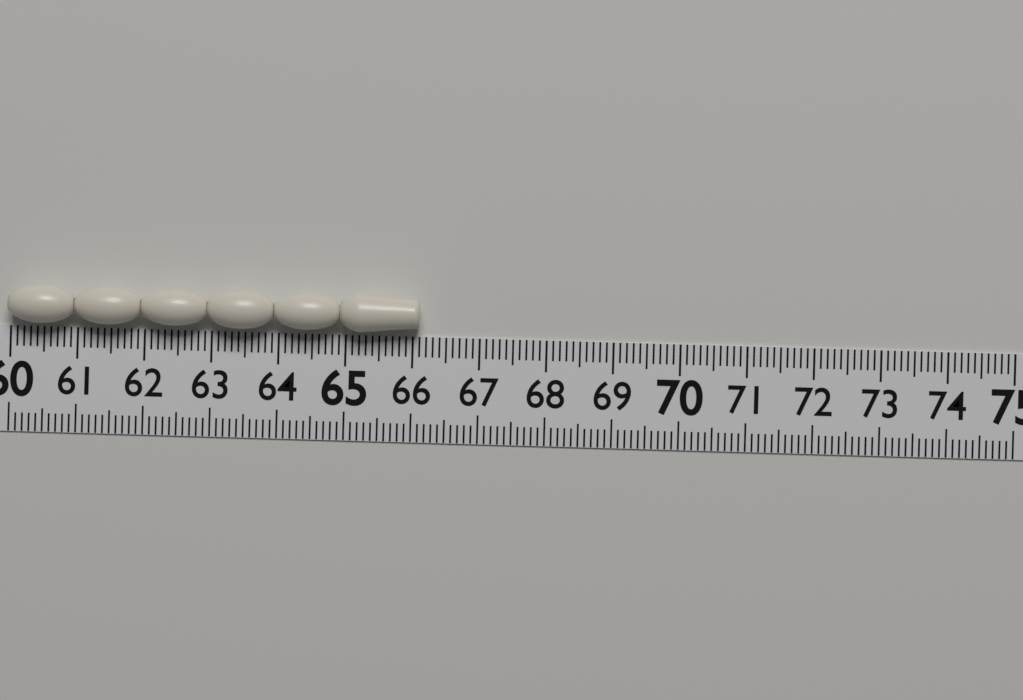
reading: 66.1 (no unit)
